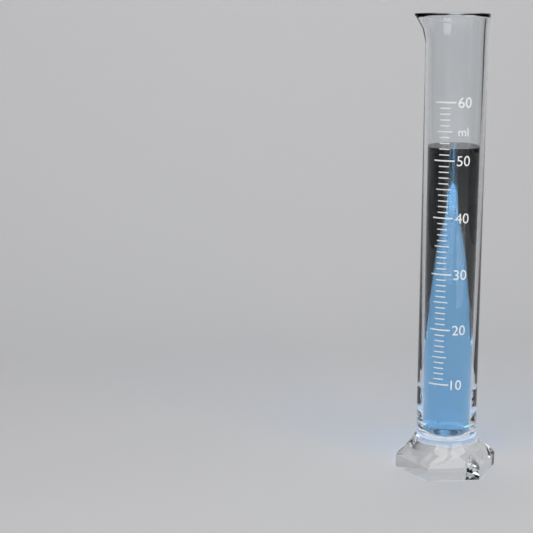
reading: 52 ml
